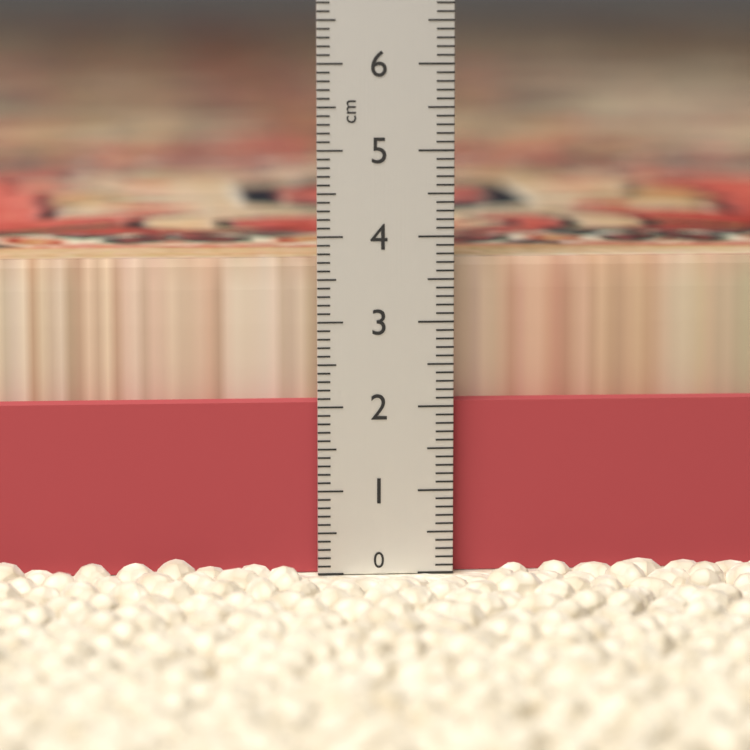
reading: 3.7 cm
